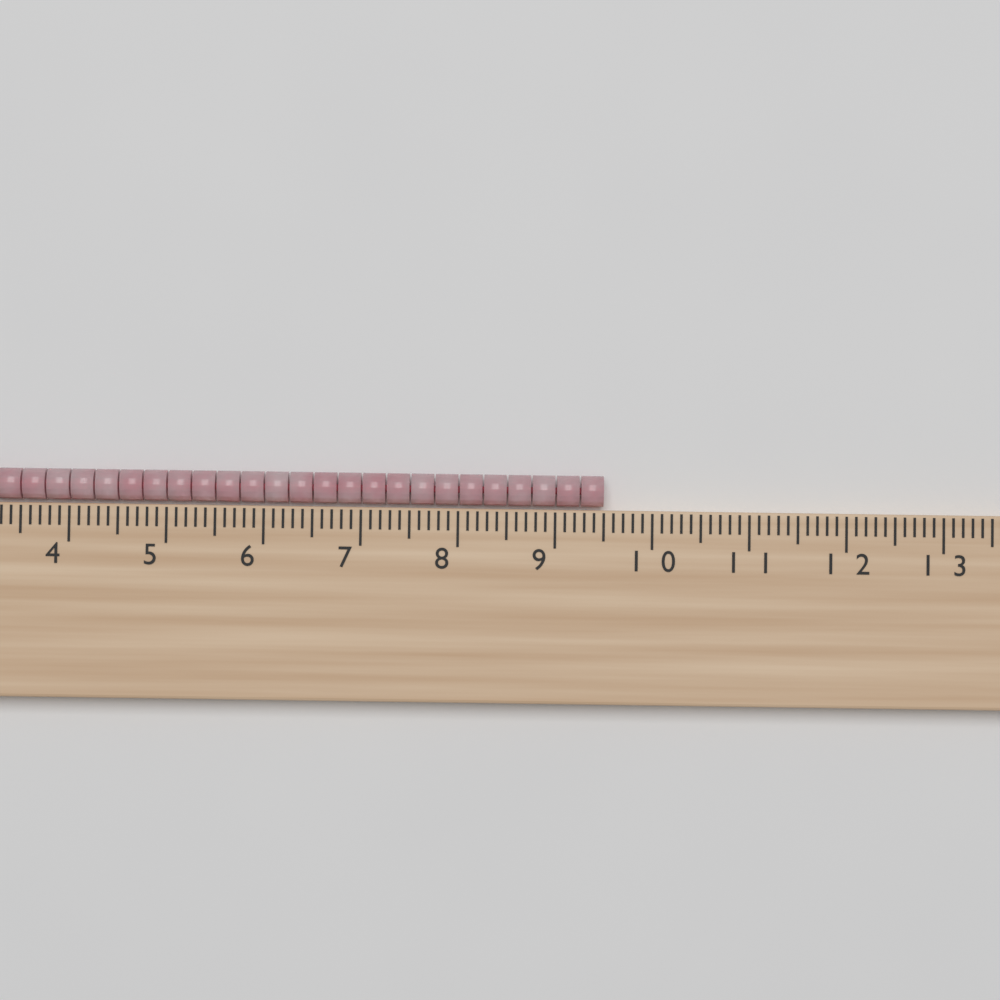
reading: 9.5 cm
